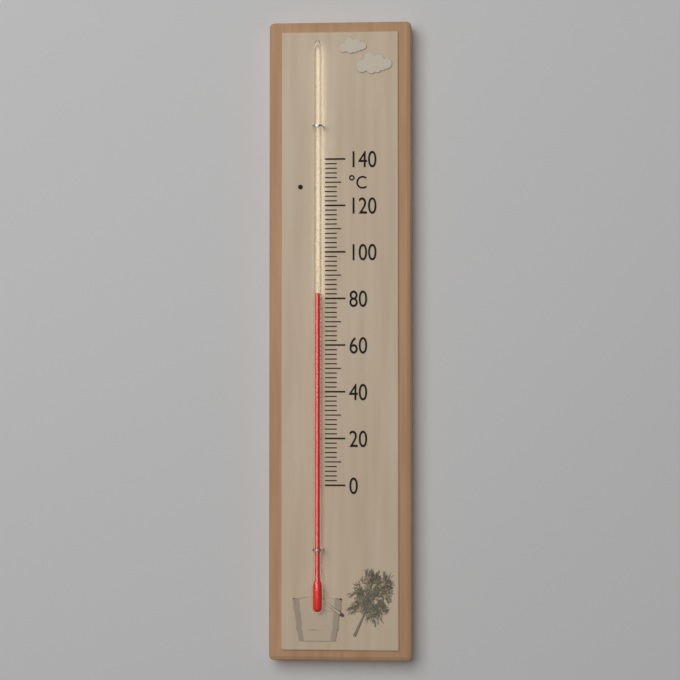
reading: 82 °C
